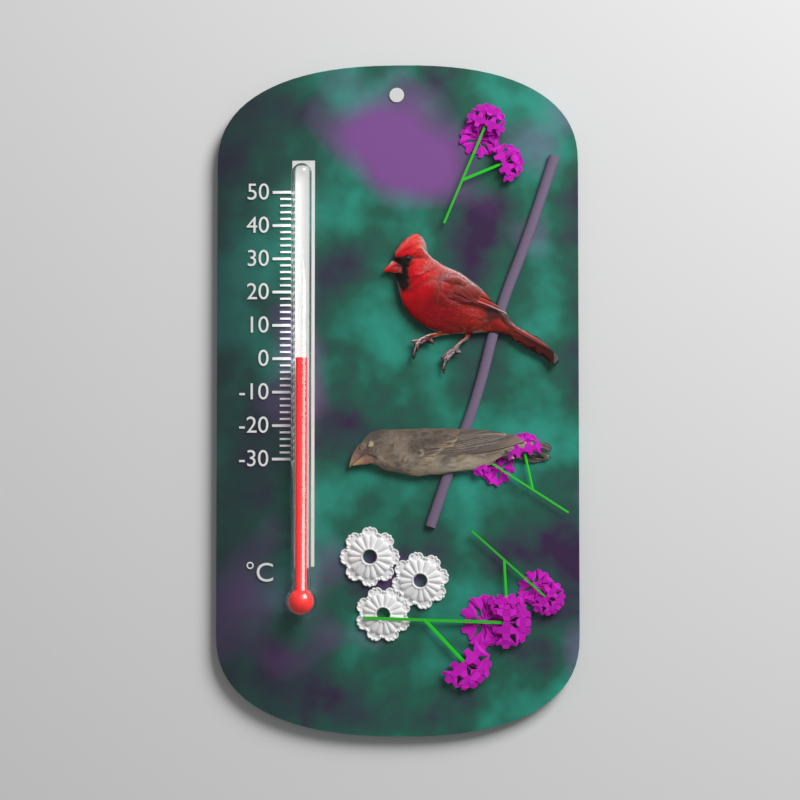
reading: 0 °C
